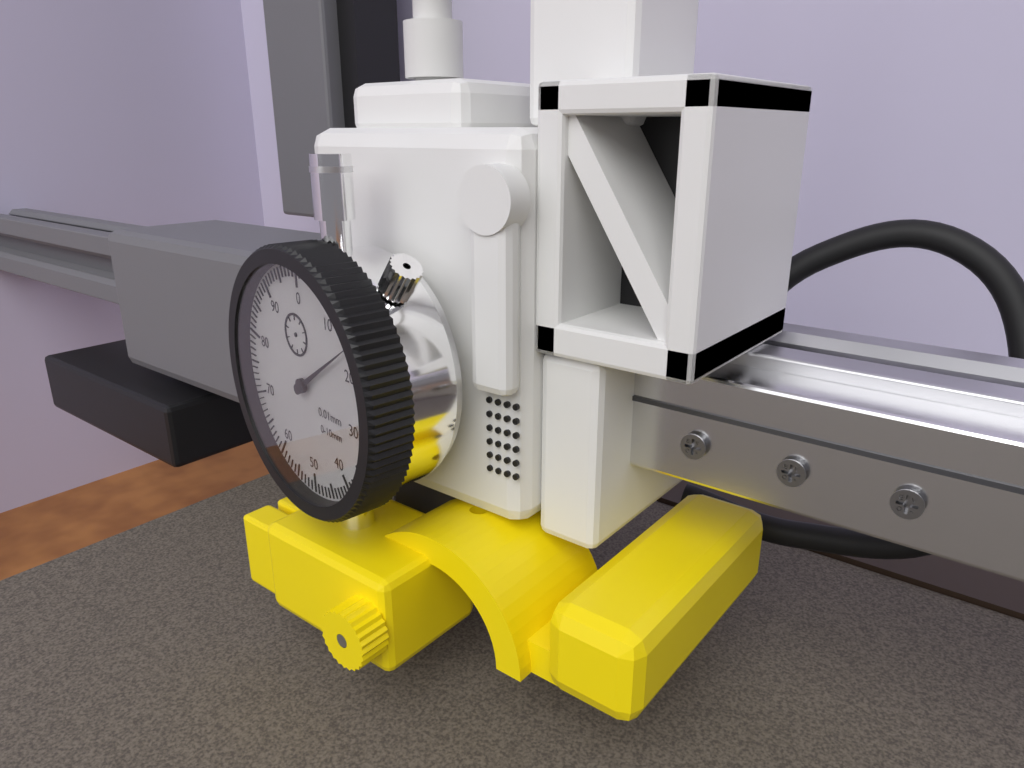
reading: 16 0.01mm
